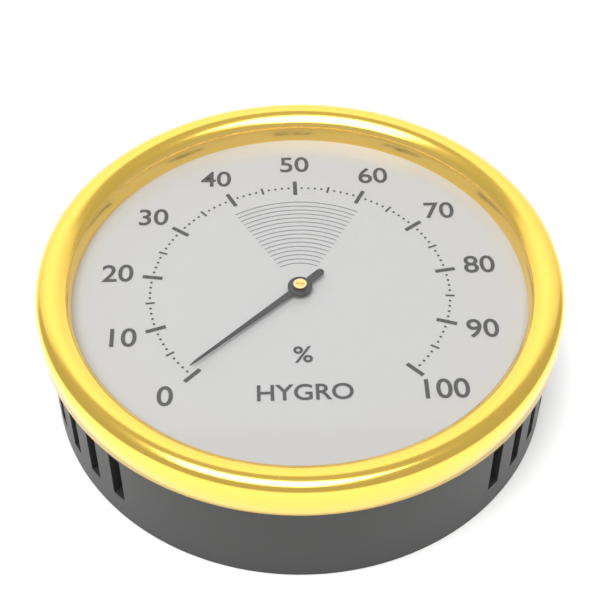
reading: 1 %
